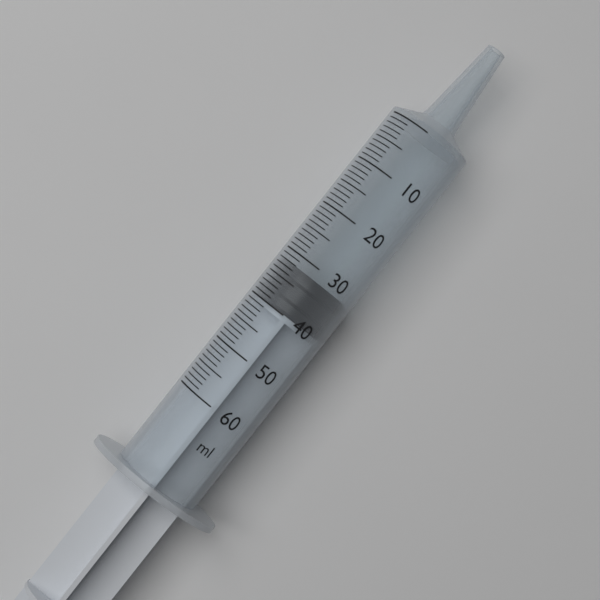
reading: 32 ml
